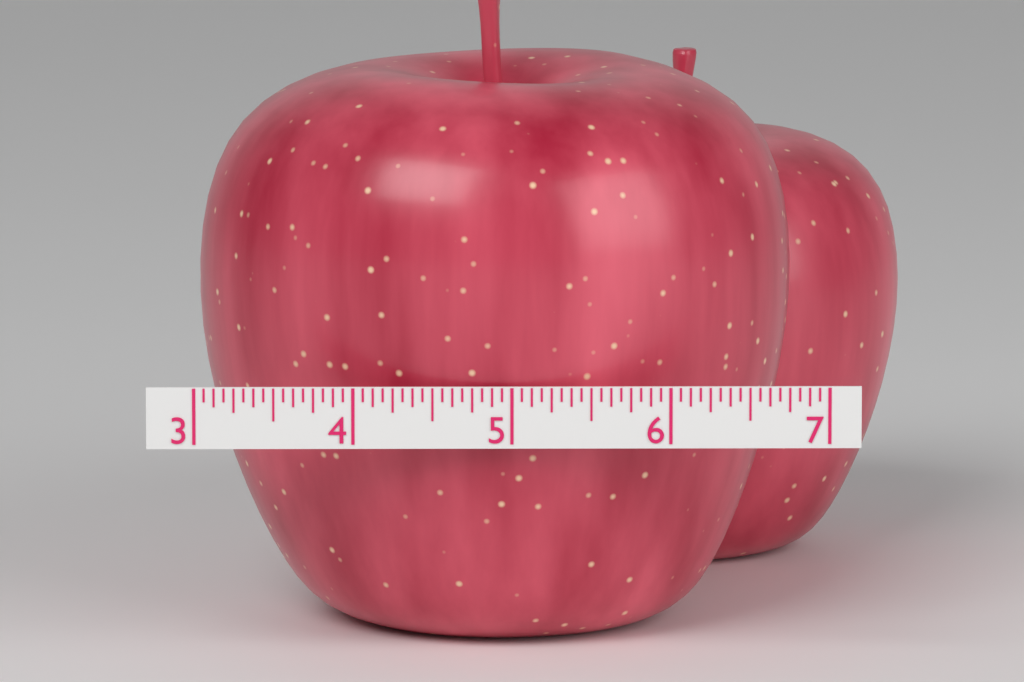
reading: 6.8125 (no unit)
